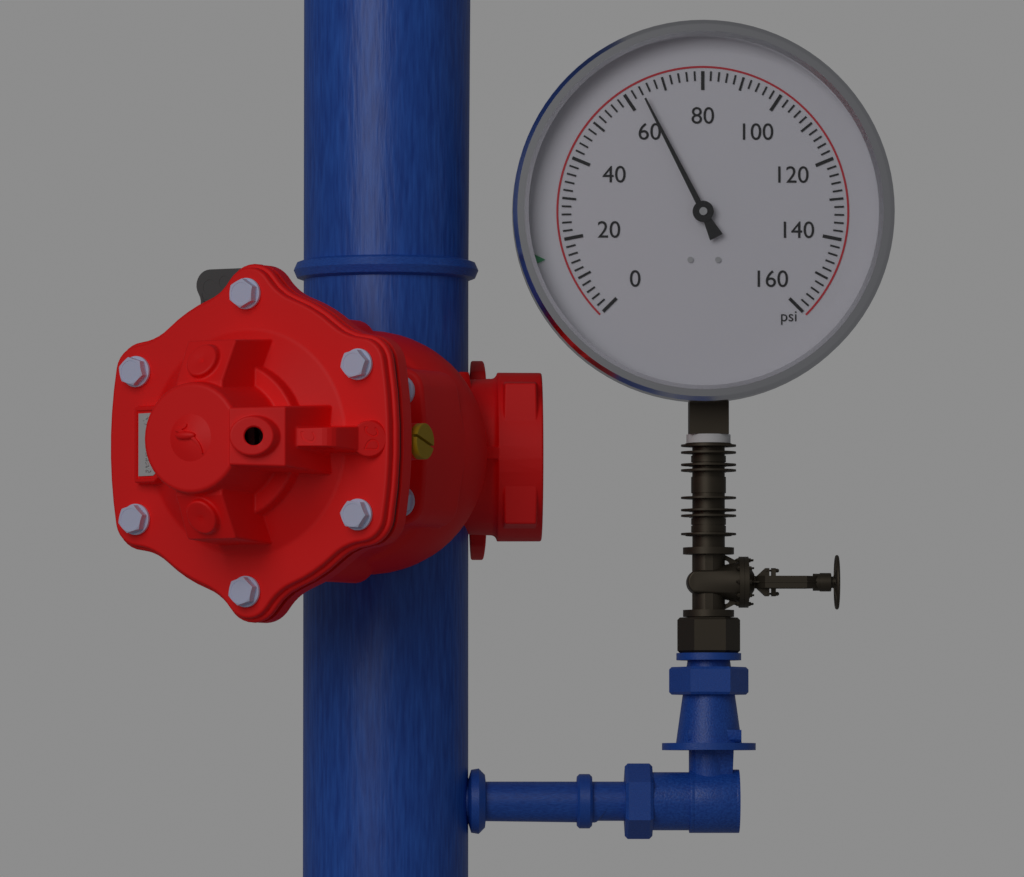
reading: 64 psi
